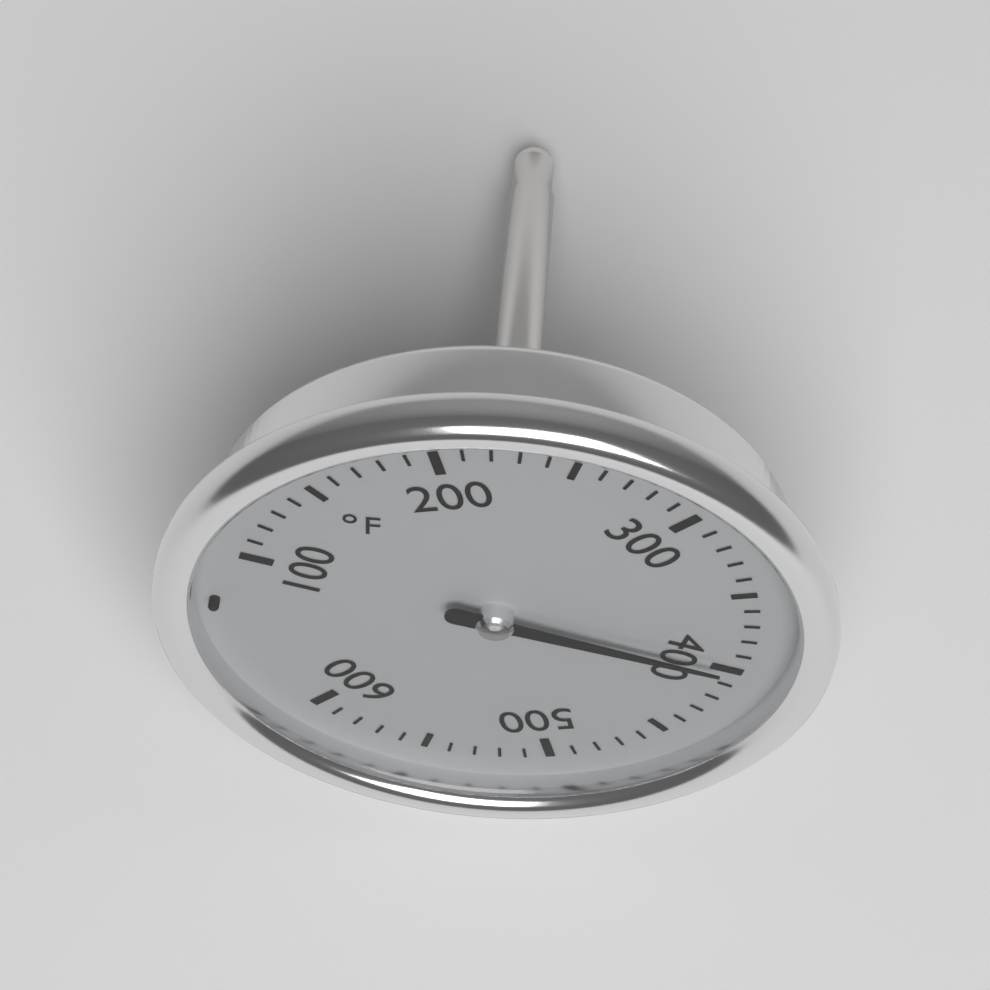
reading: 400 °F
